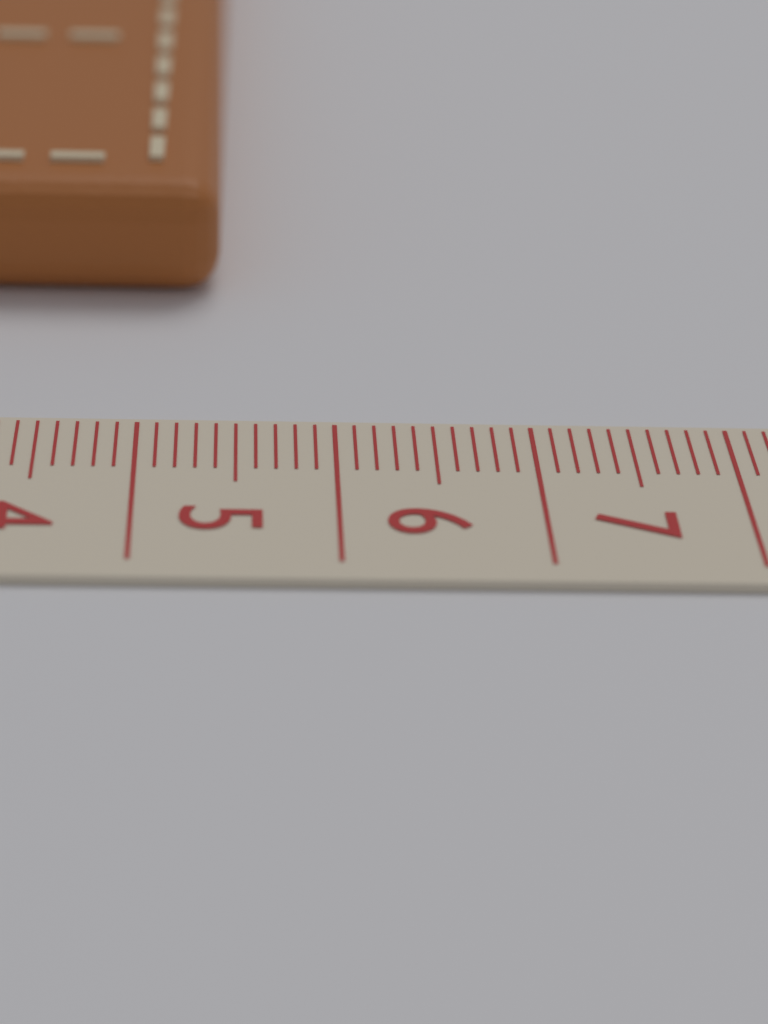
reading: 5.4 cm
